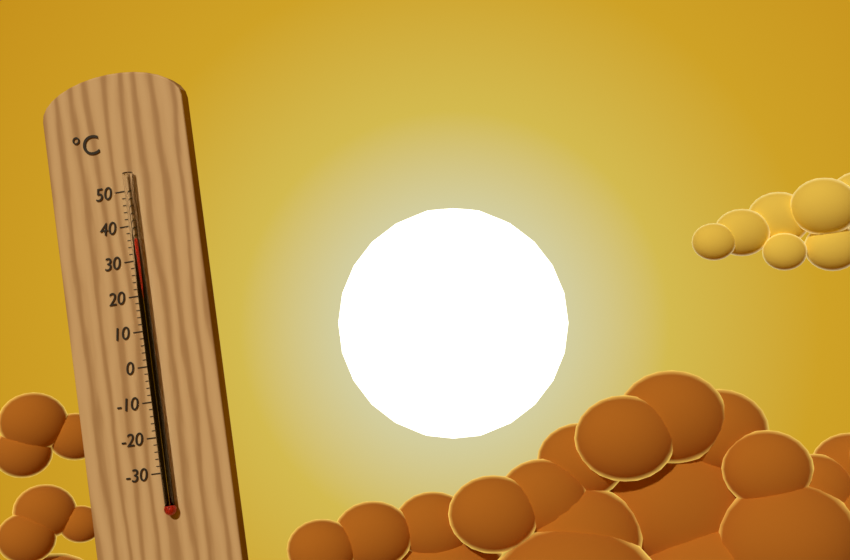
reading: 36 °C
